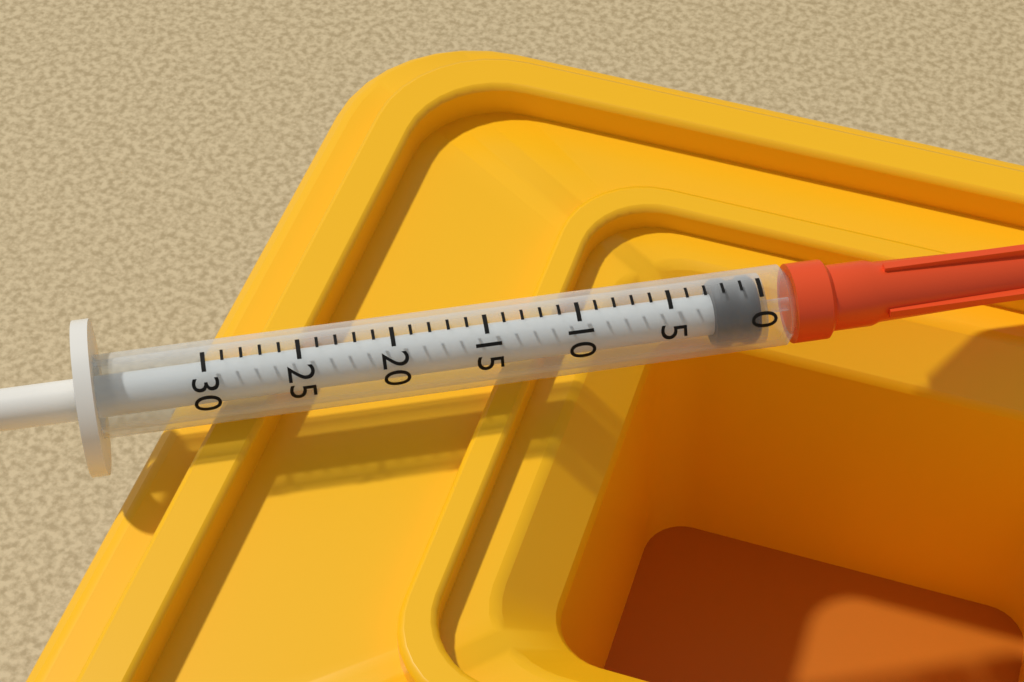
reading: 0 (no unit)
